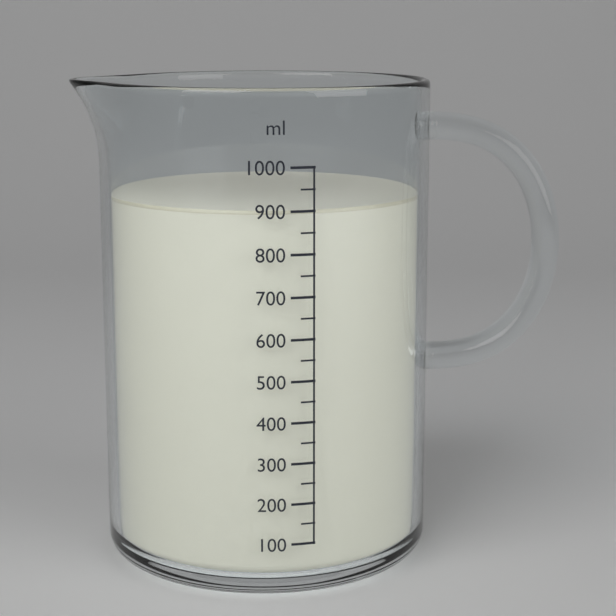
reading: 900 ml
